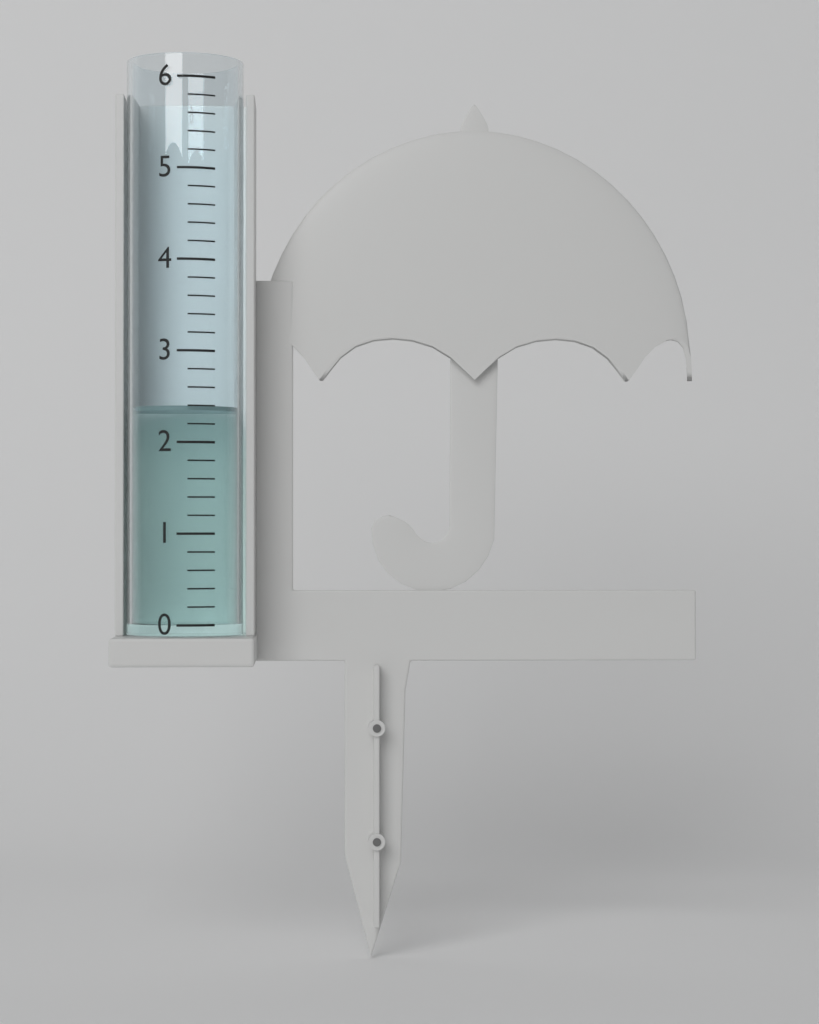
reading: 2.4 (no unit)
